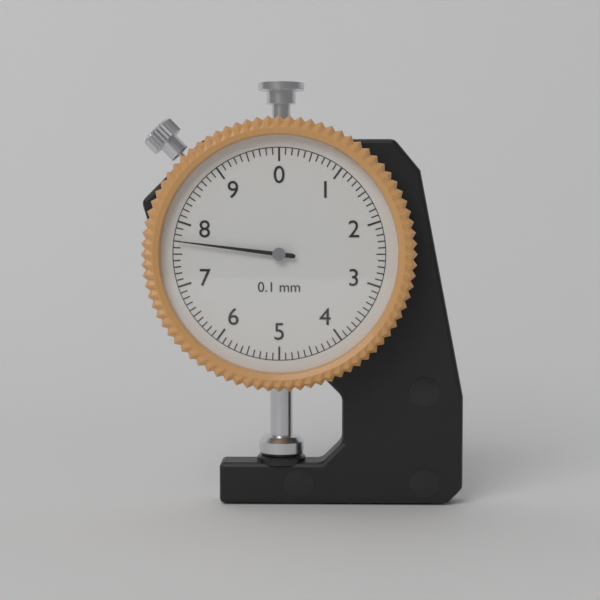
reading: 7.7 mm
